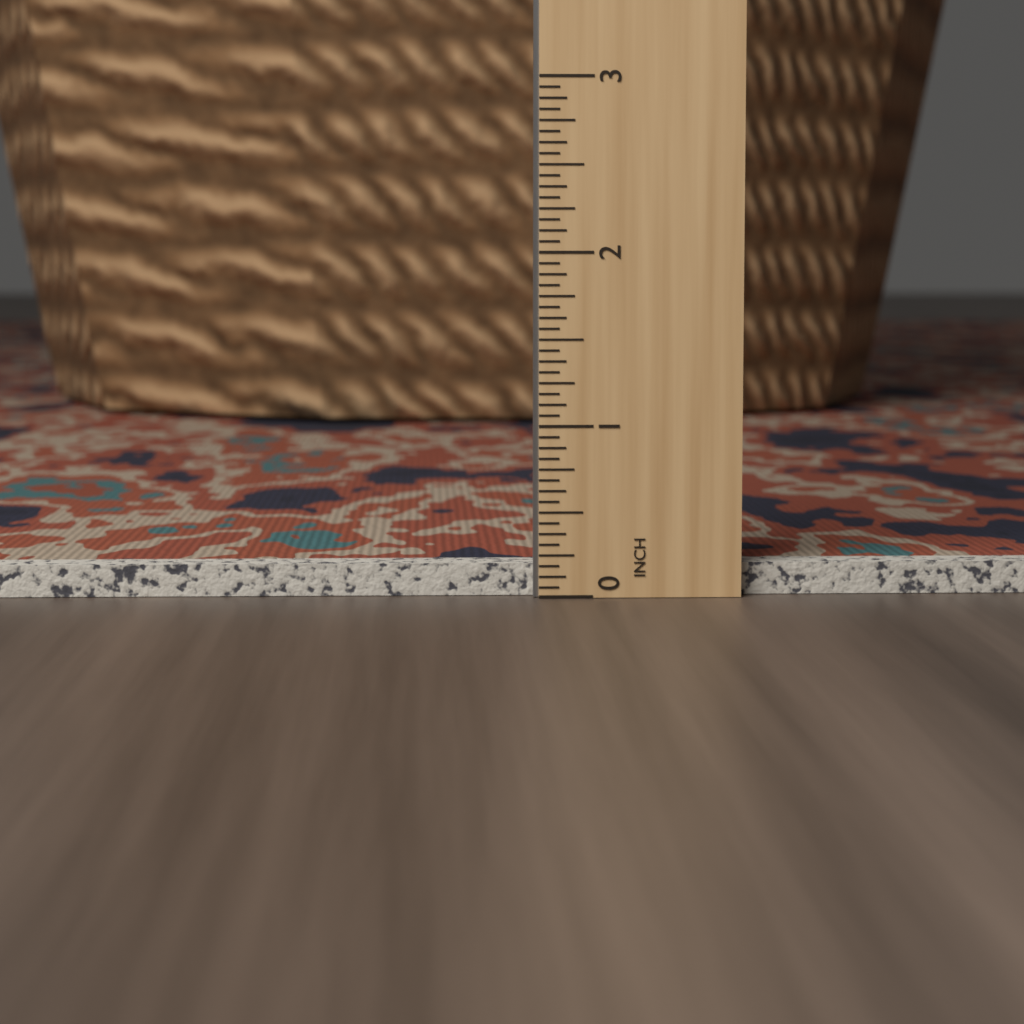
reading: 0.1875 in
